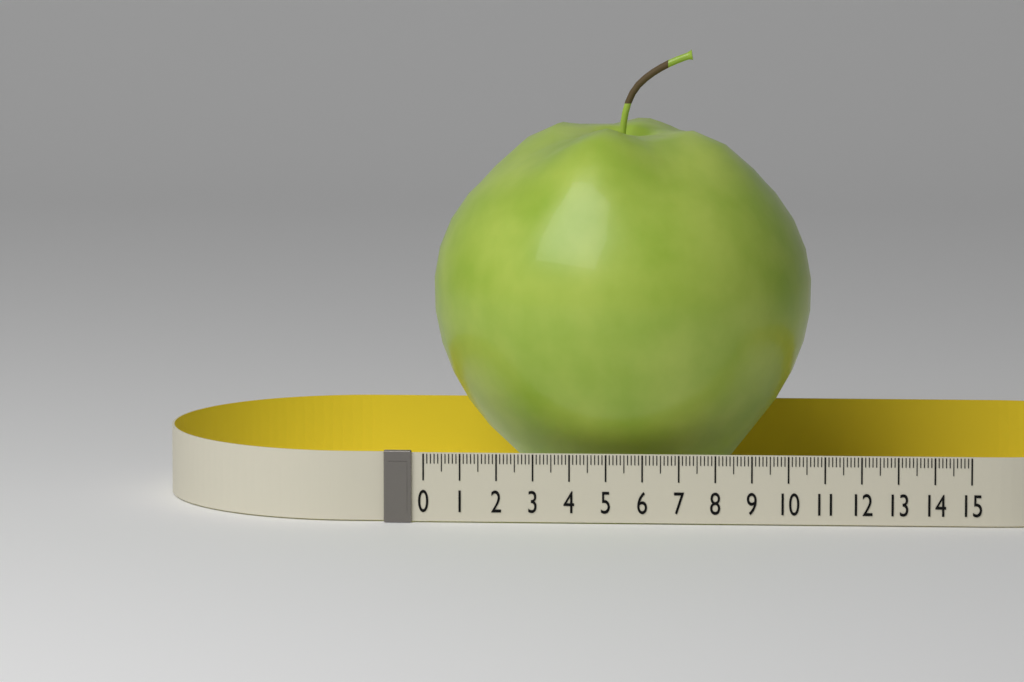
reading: 10.5 (no unit)
